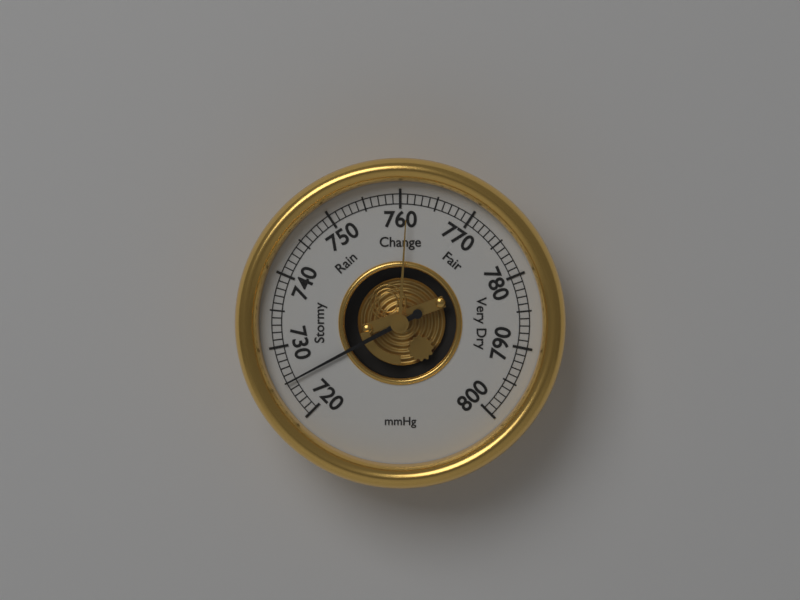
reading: 725 mmHg
